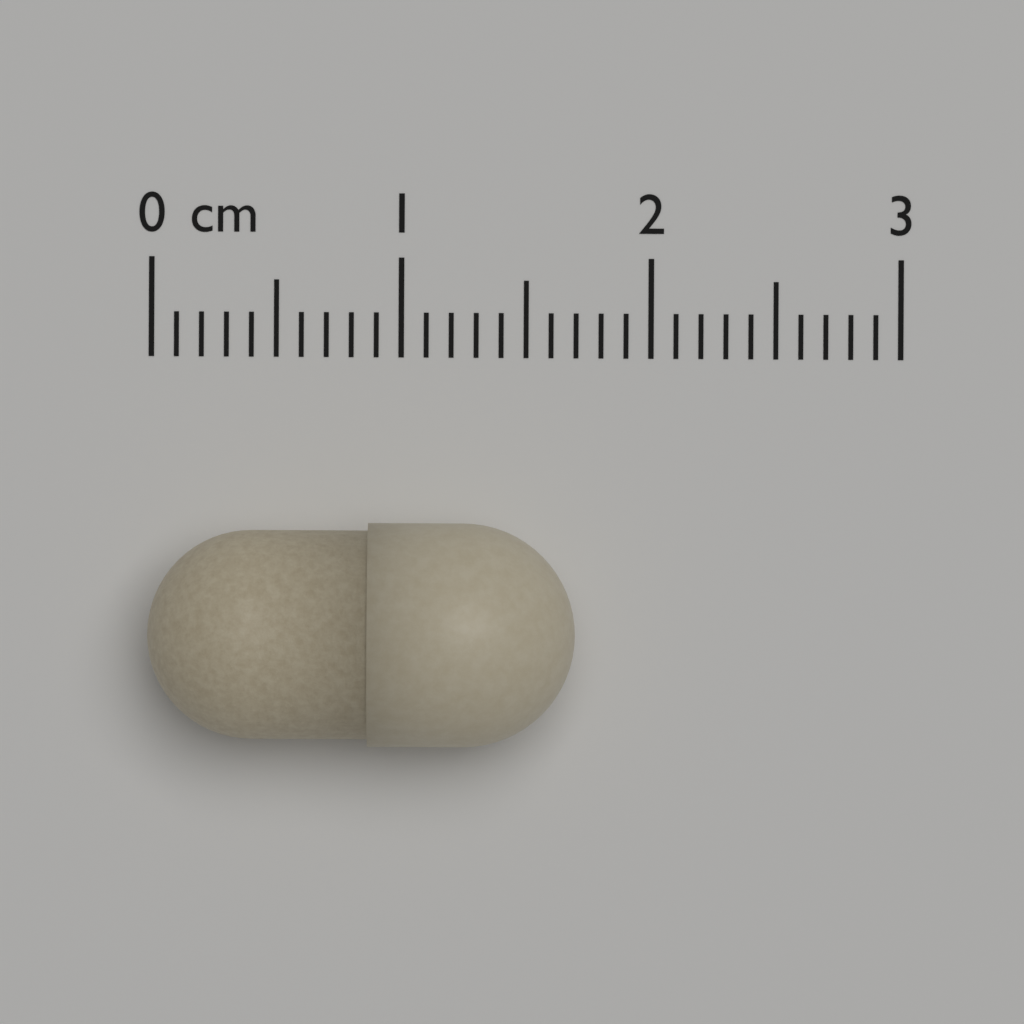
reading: 1.7 cm
